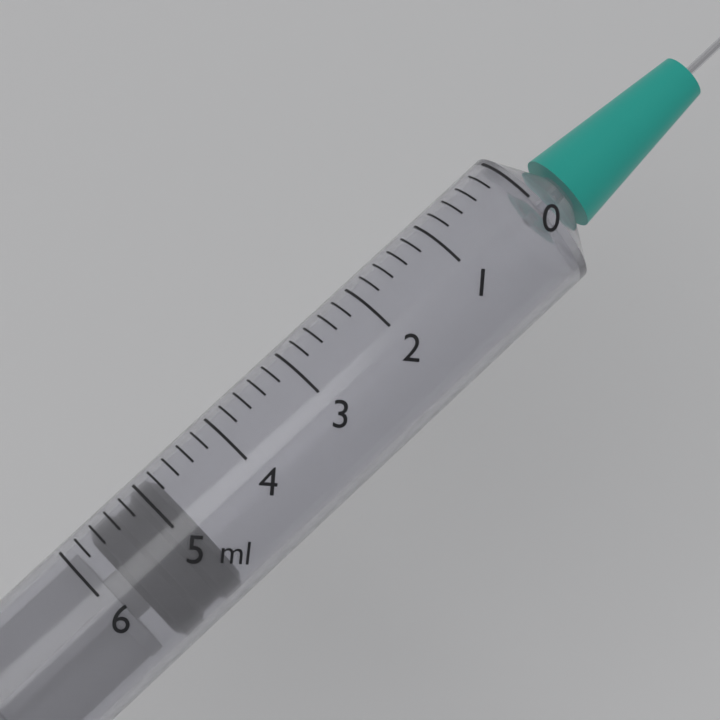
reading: 4.8 ml
